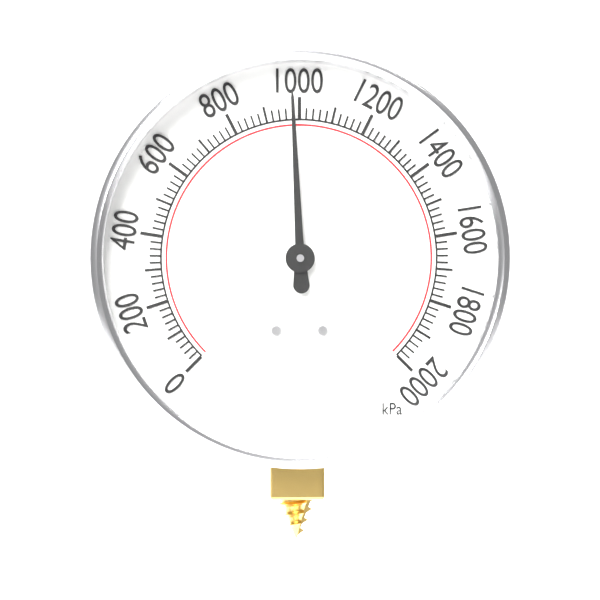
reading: 980 kPa
